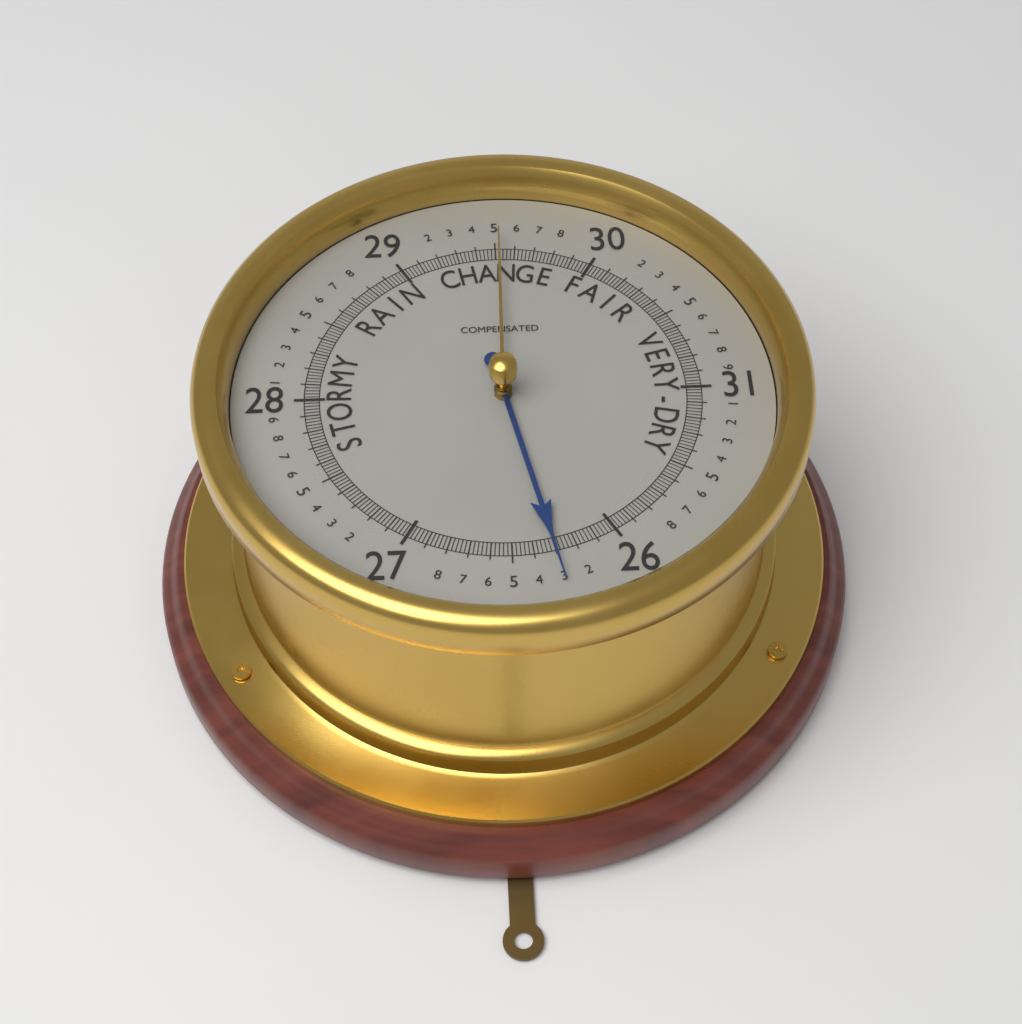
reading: 26.30 (no unit)
